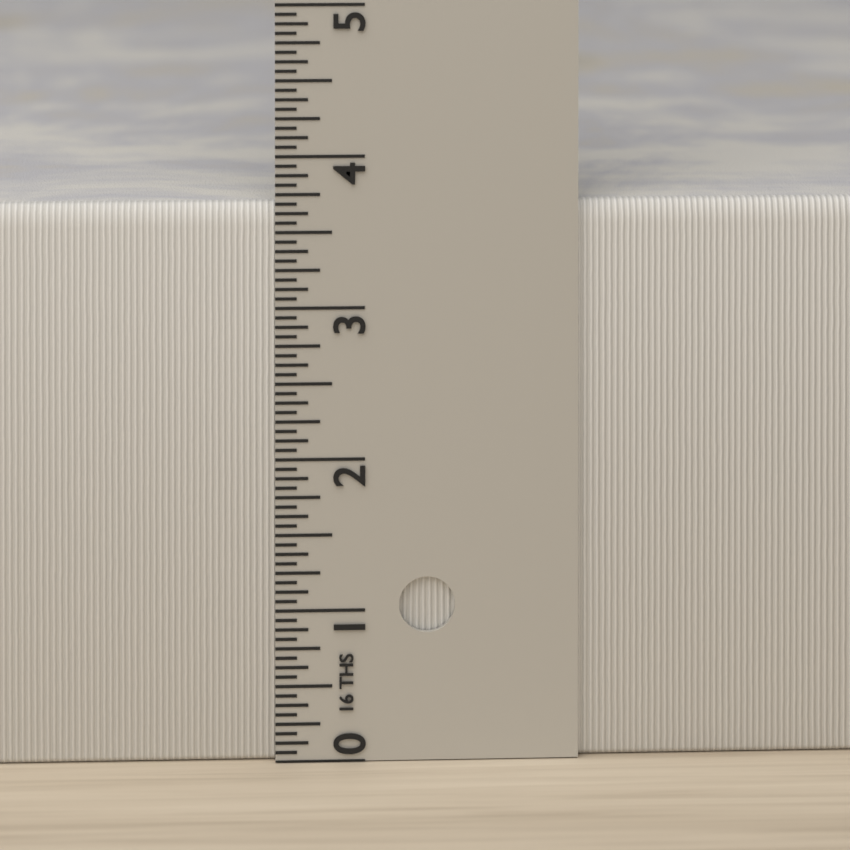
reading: 3.6875 in
